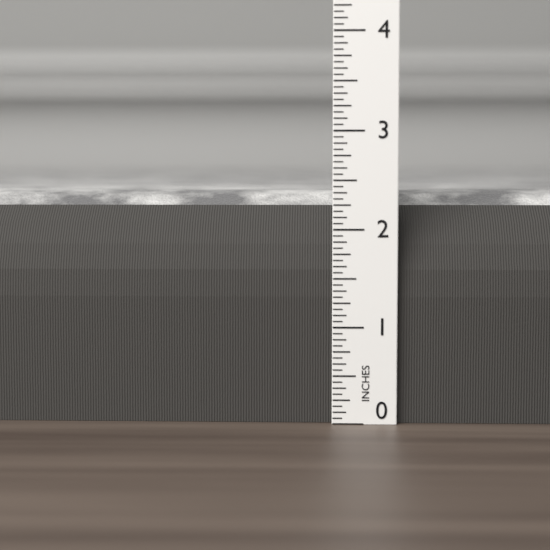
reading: 2.3750 in
